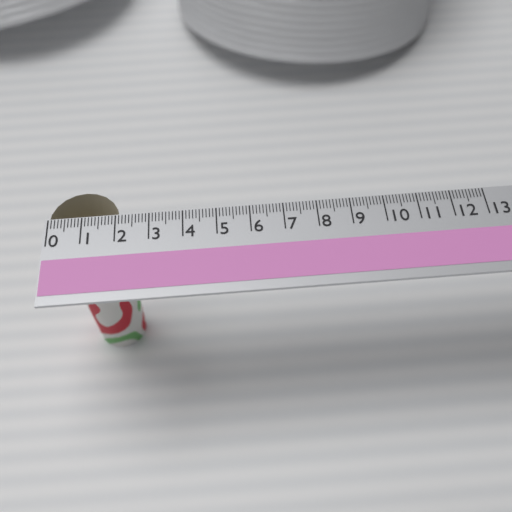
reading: 2.1 (no unit)
